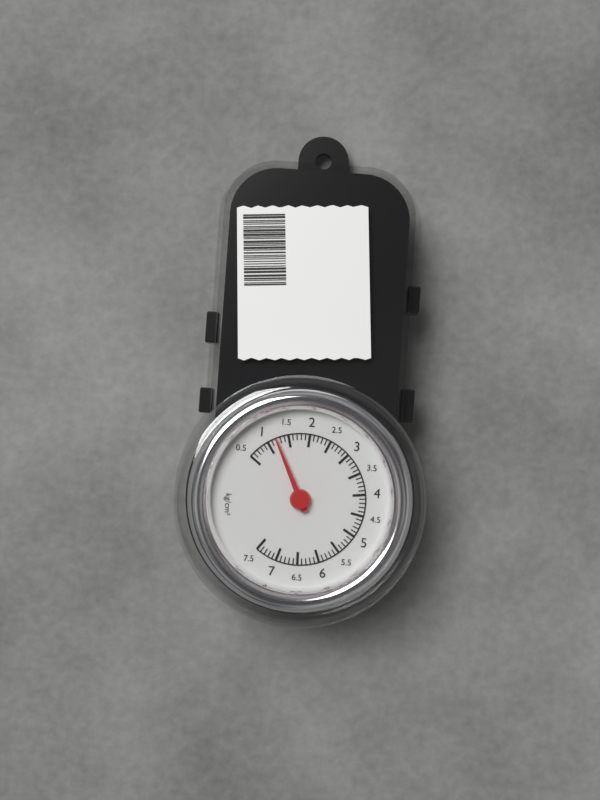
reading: 1.2 kg/cm²
